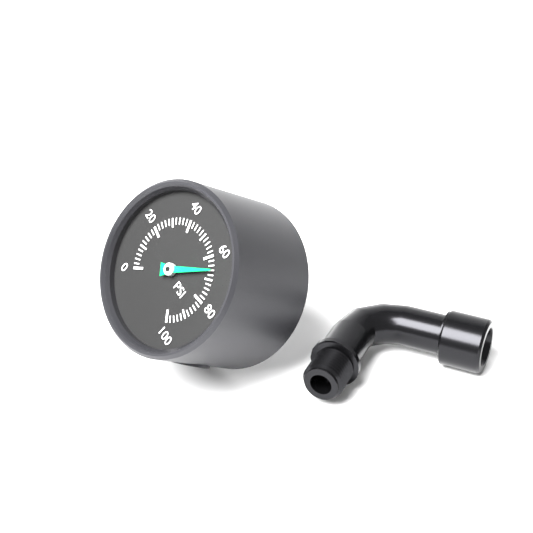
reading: 66 psi
